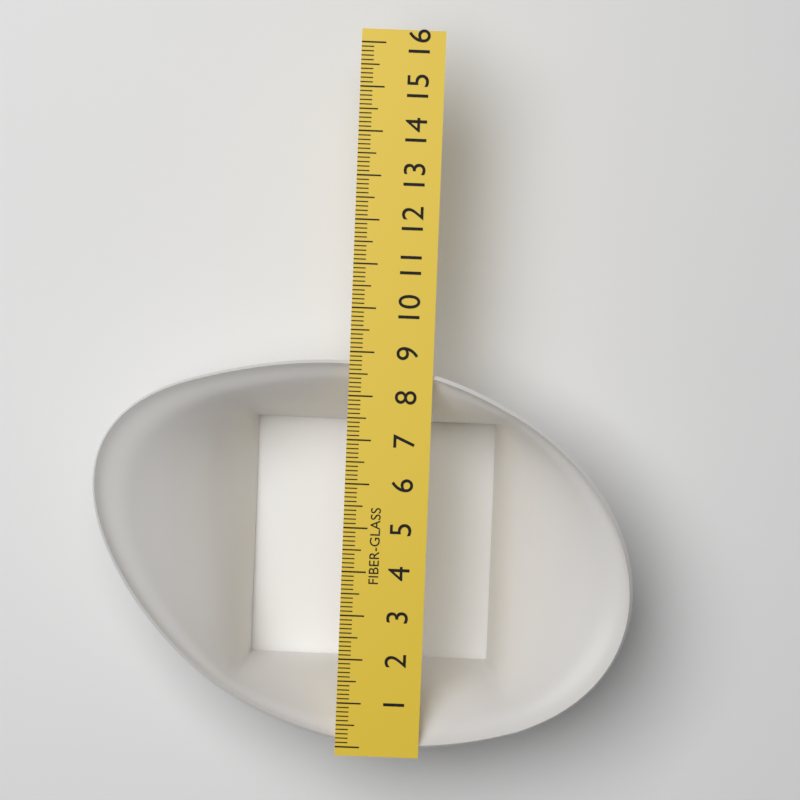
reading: 8.8 (no unit)
